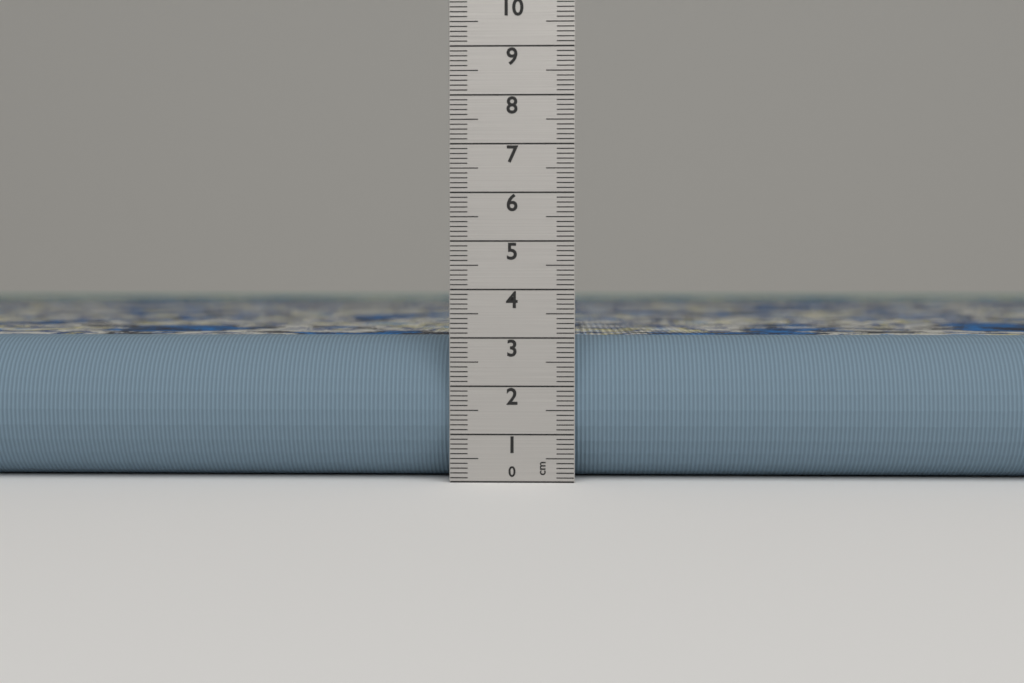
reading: 3.0 cm
